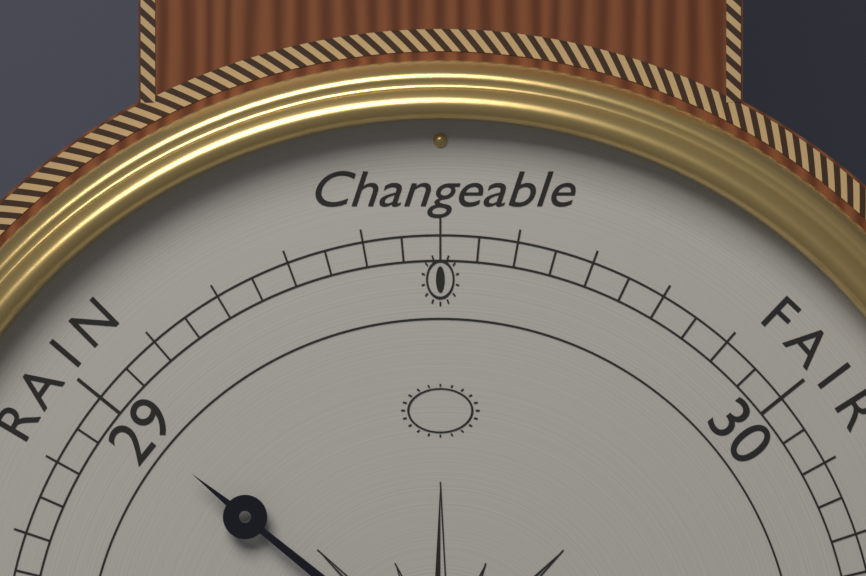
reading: 29.00 (no unit)
